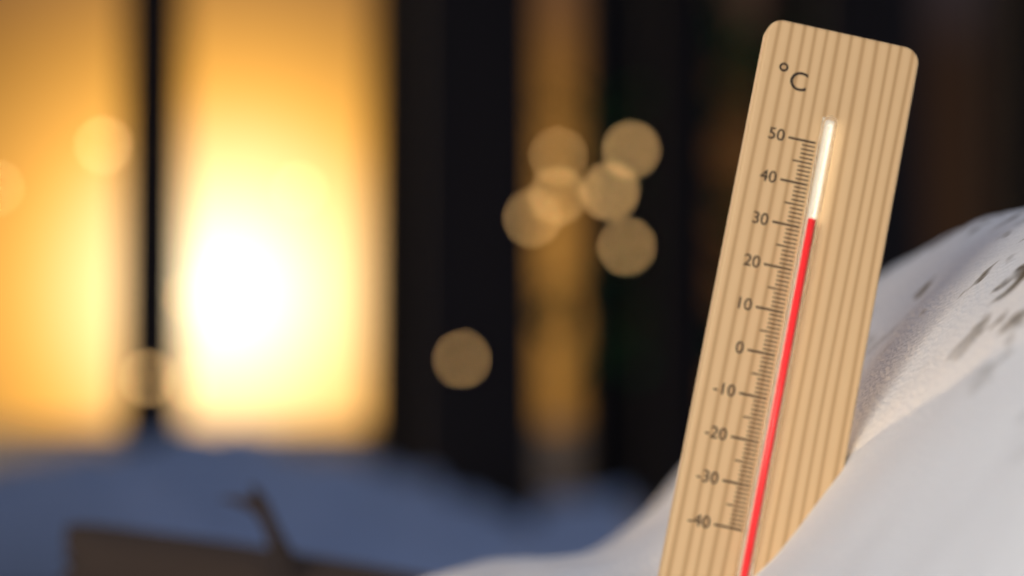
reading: 32 °C
